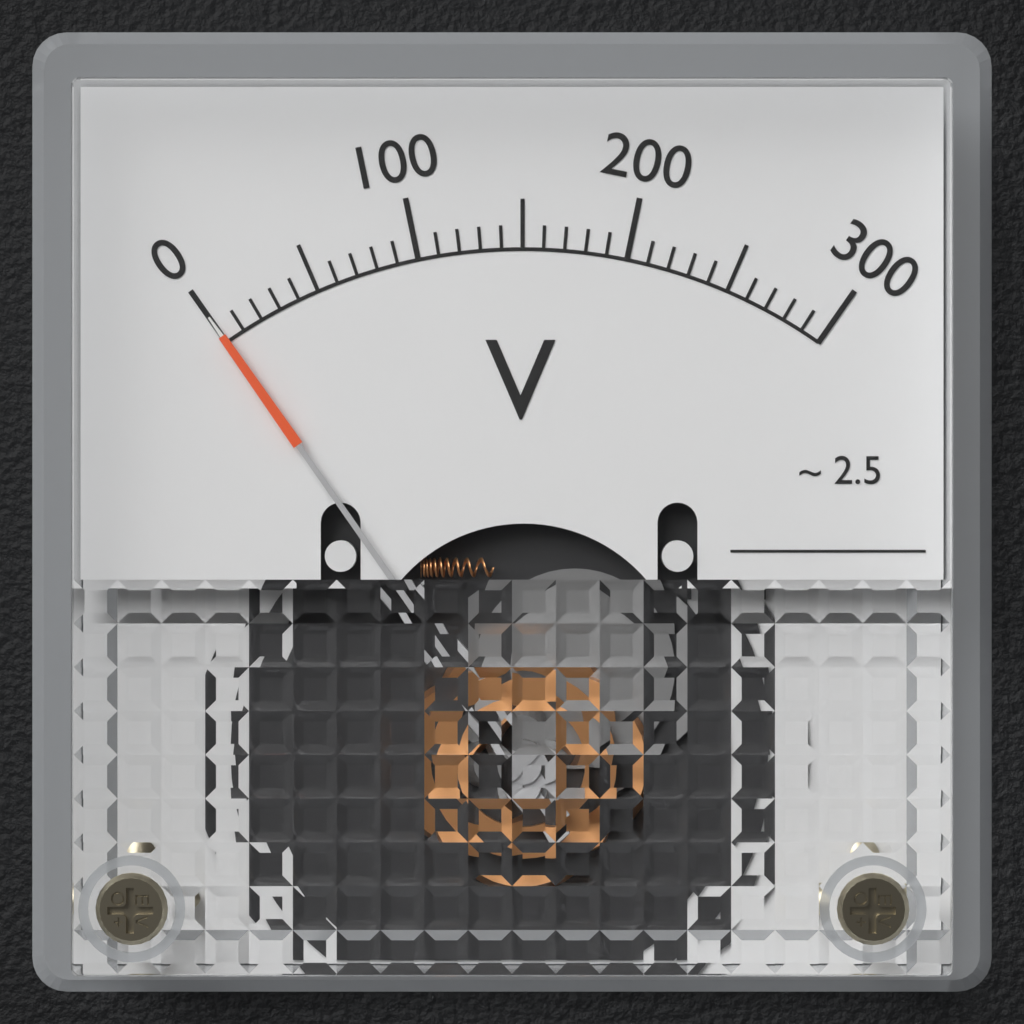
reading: 0 V
